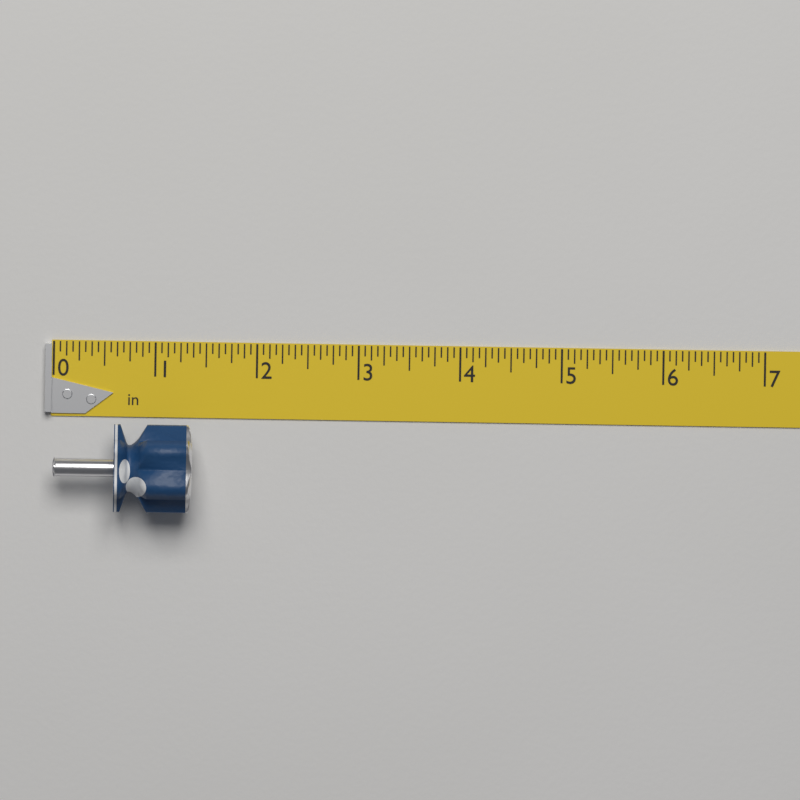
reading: 1.3750 in
